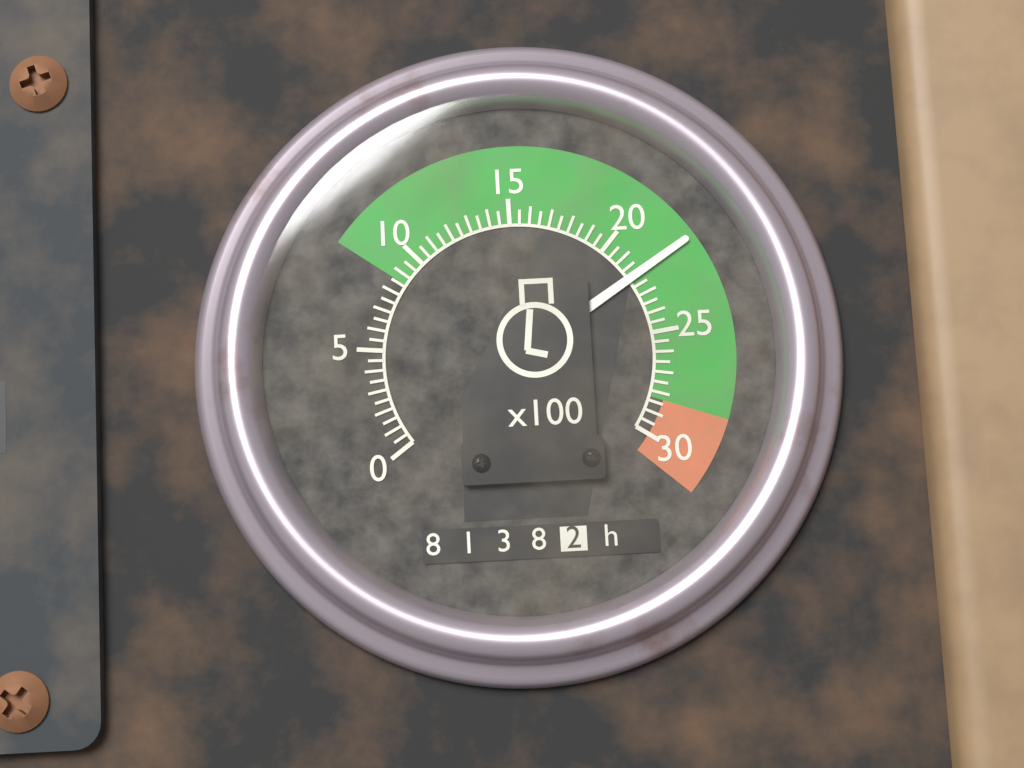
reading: 22.0 x100 rpm
